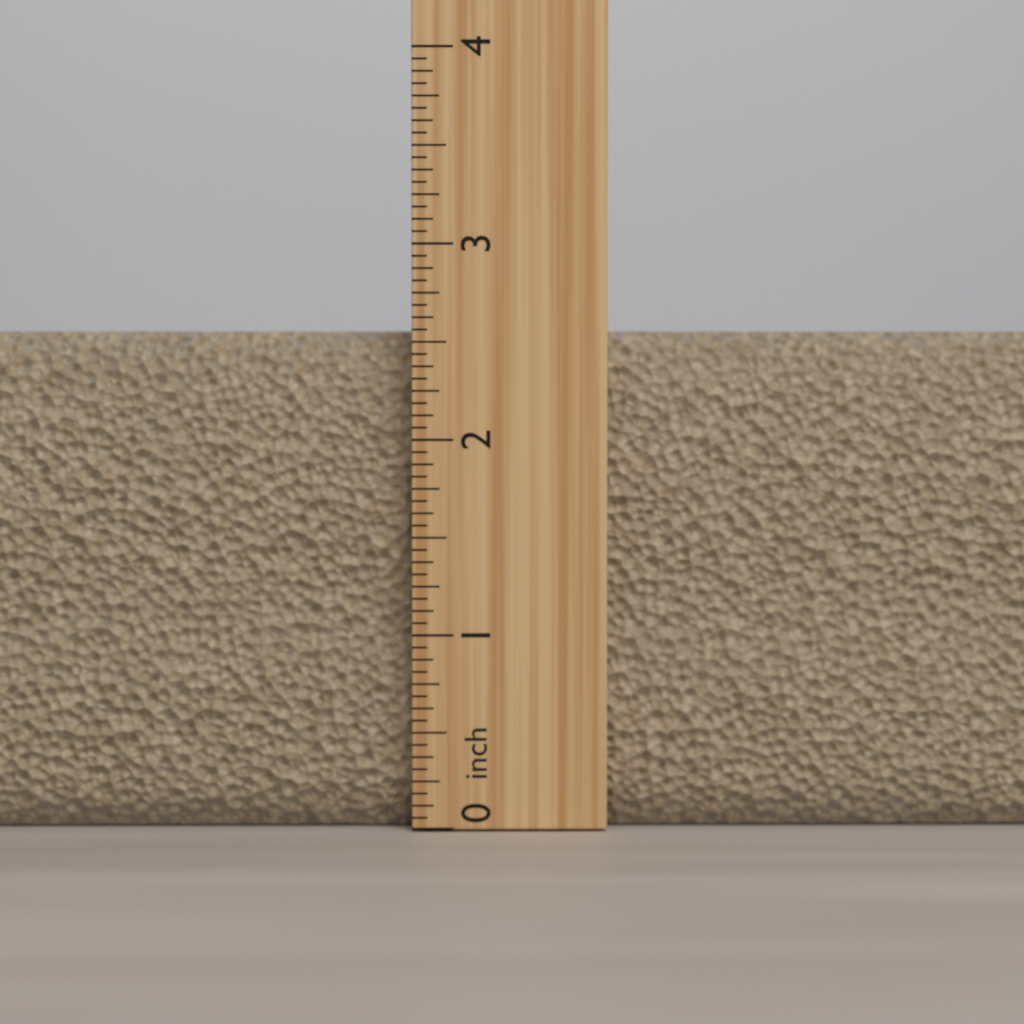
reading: 2.5625 inch
